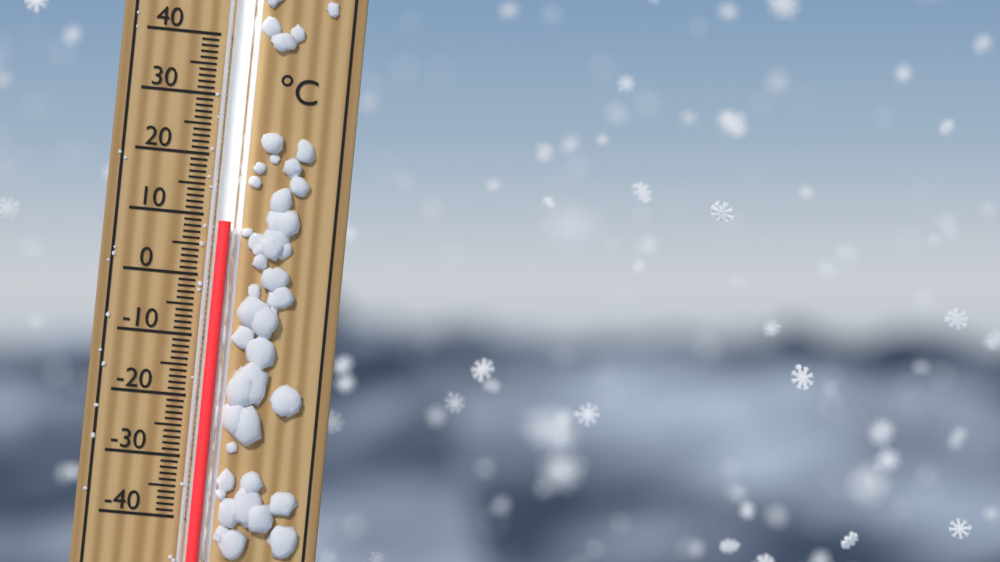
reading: 9 °C
